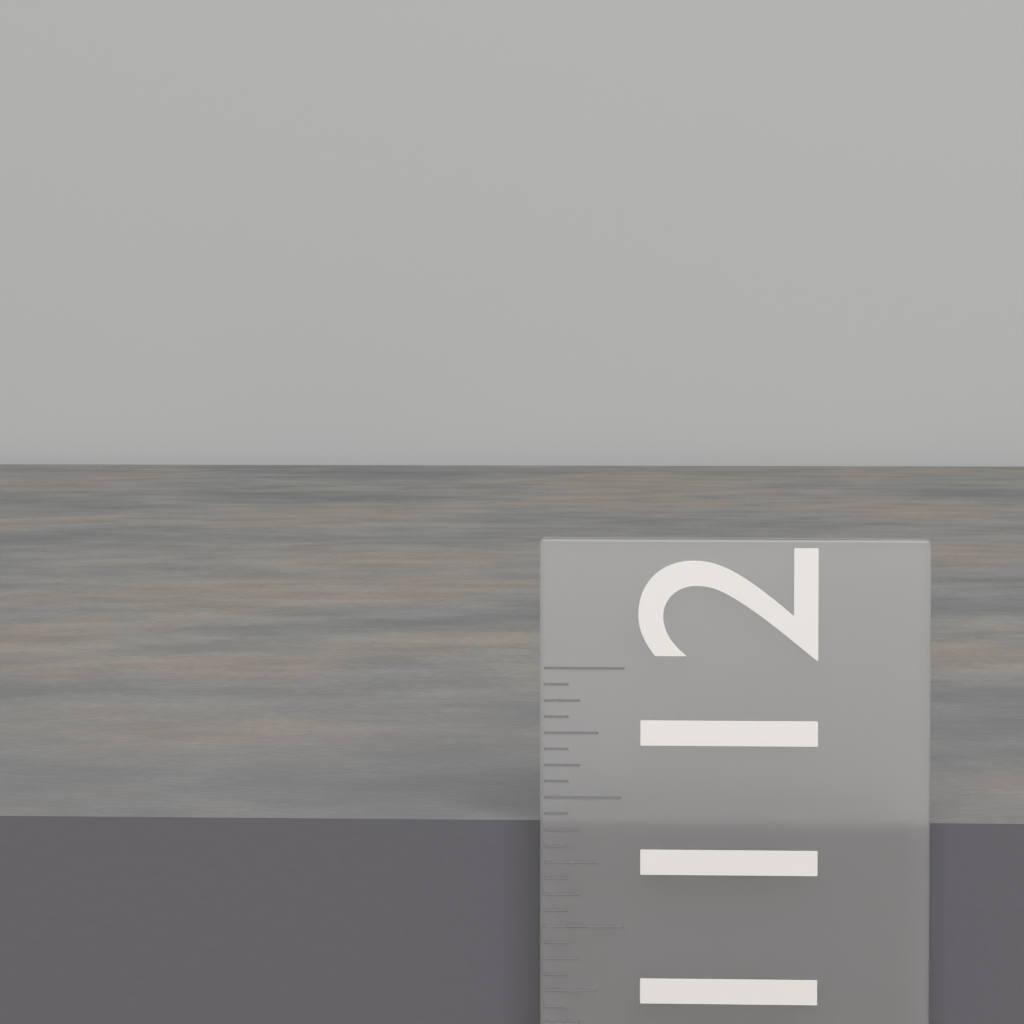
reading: 11.3750 in
